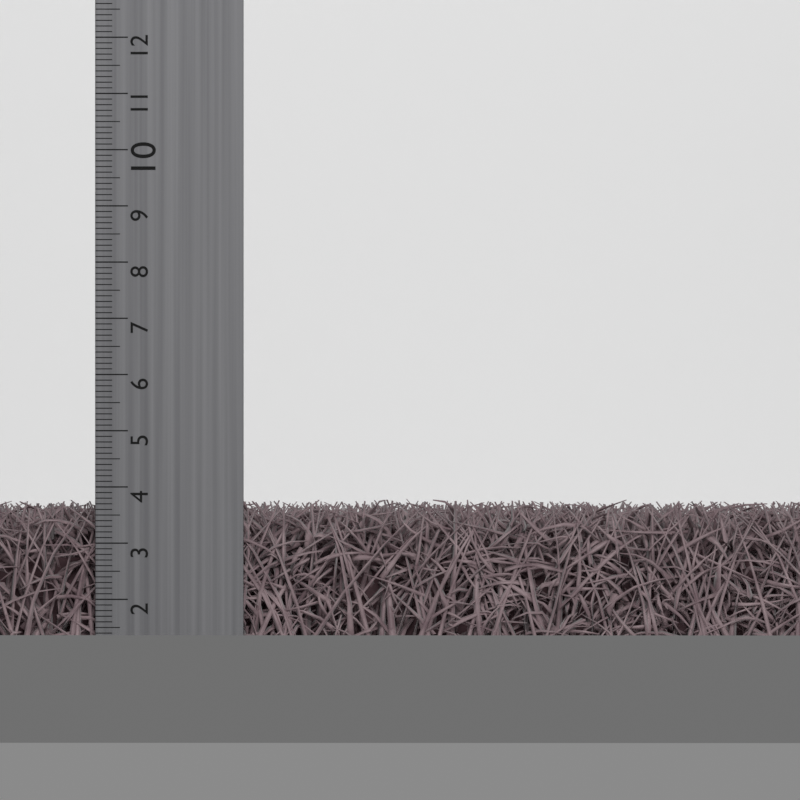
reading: 3.8 cm
